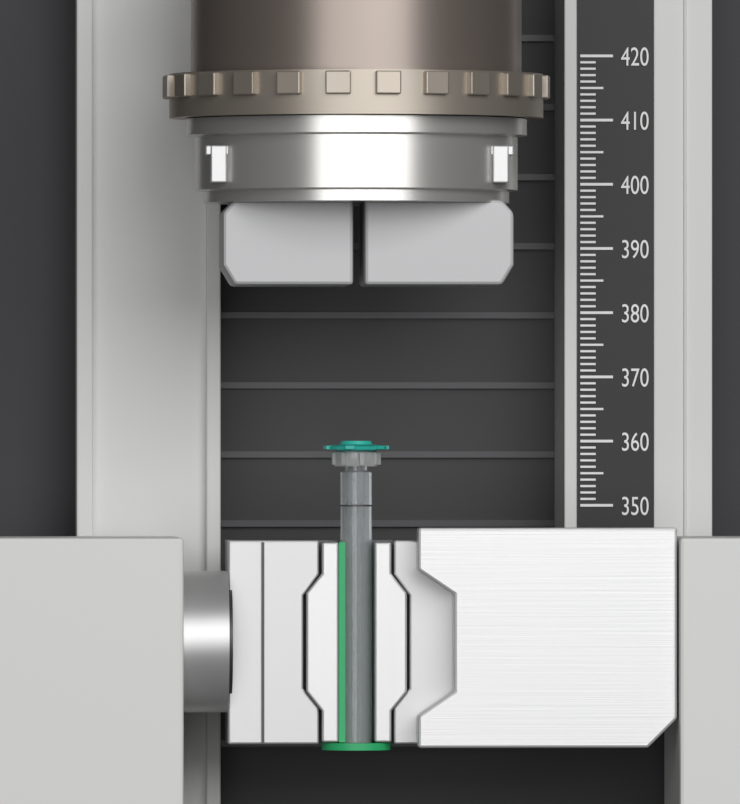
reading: 360 (no unit)
